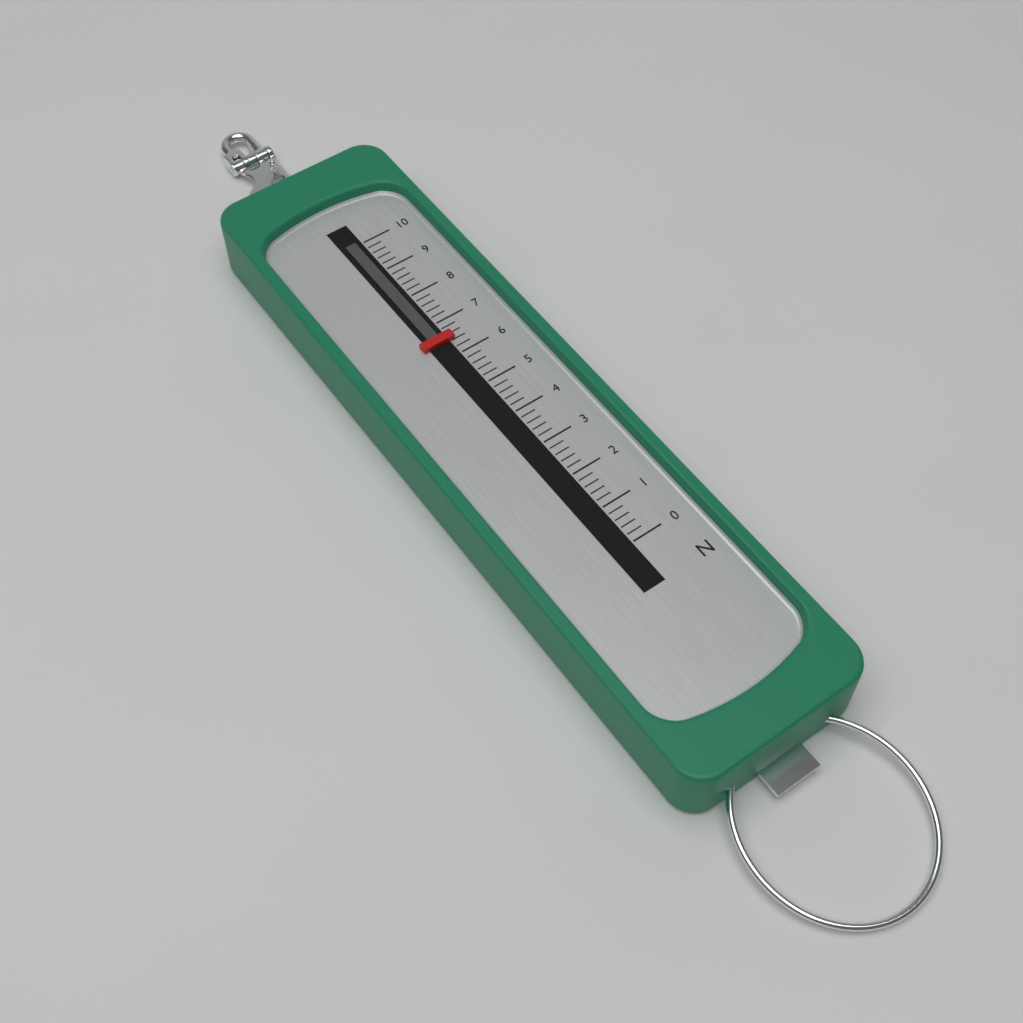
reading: 6.4 N
